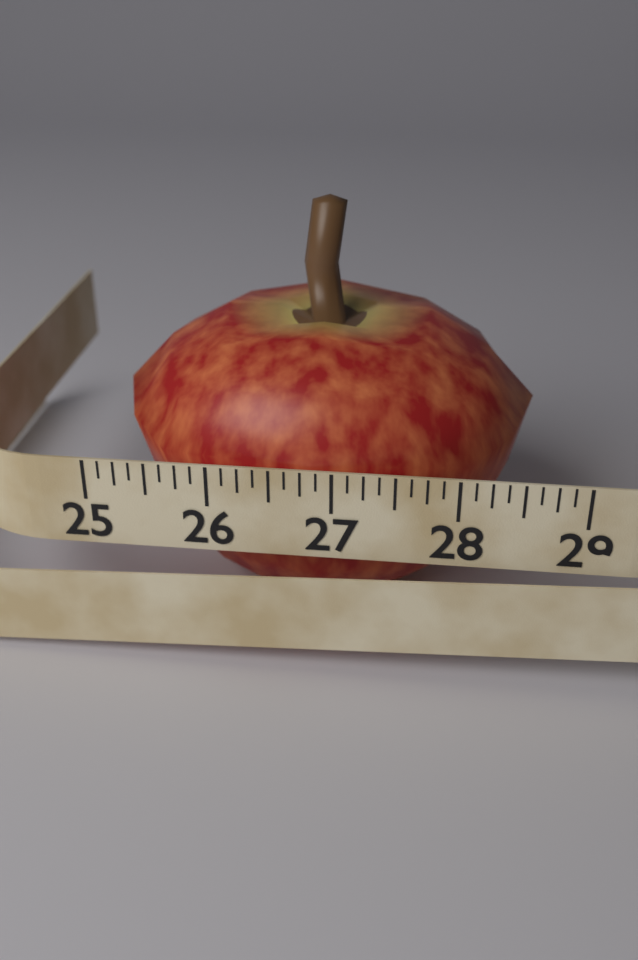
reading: 28.625 (no unit)
